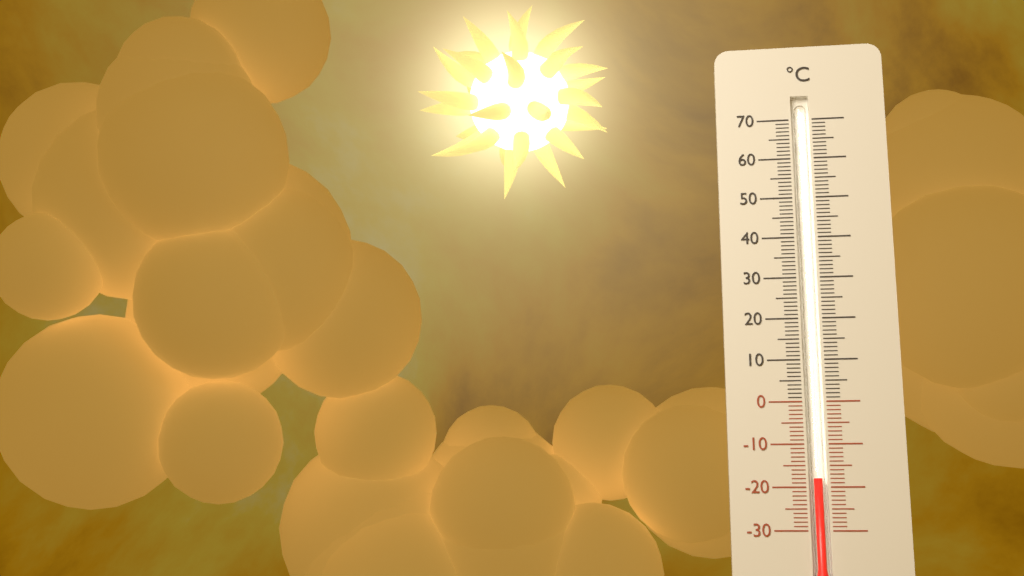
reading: -18 °C
